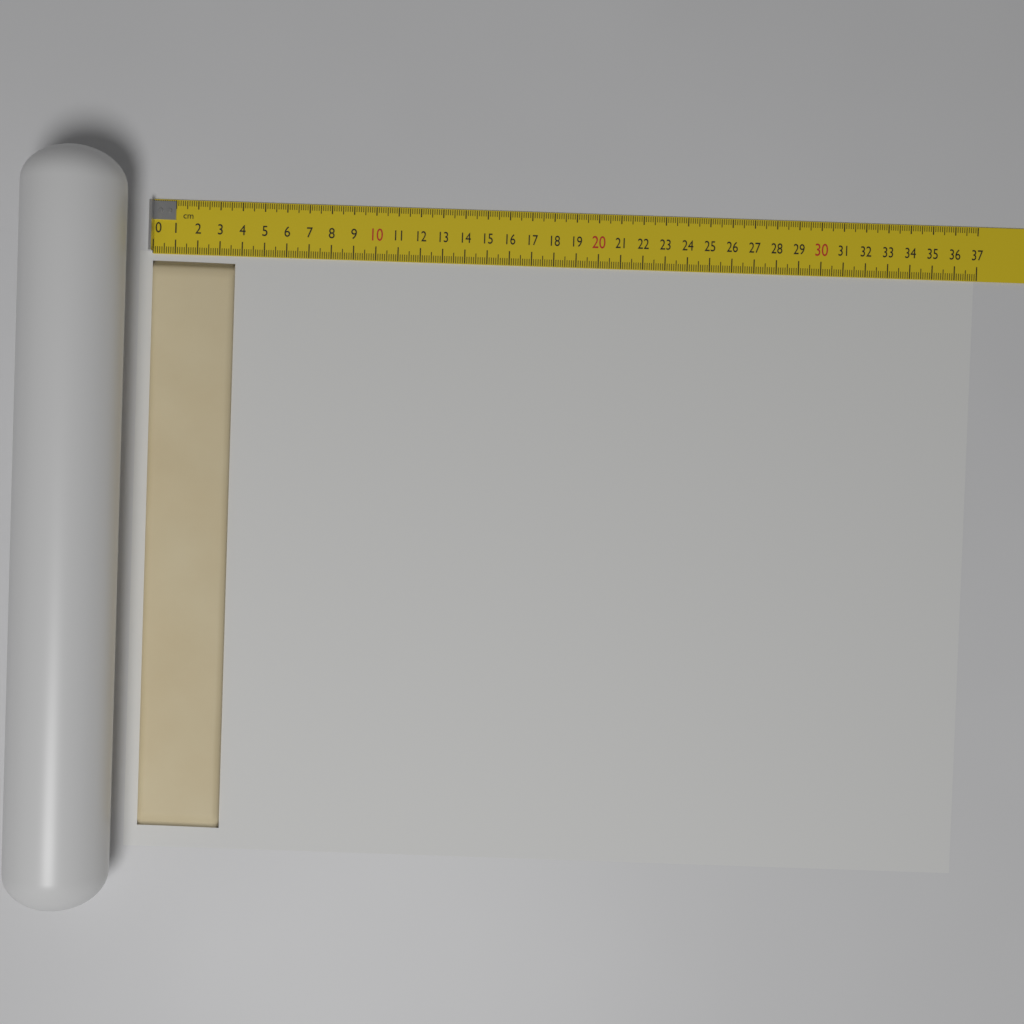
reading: 3.7 cm
